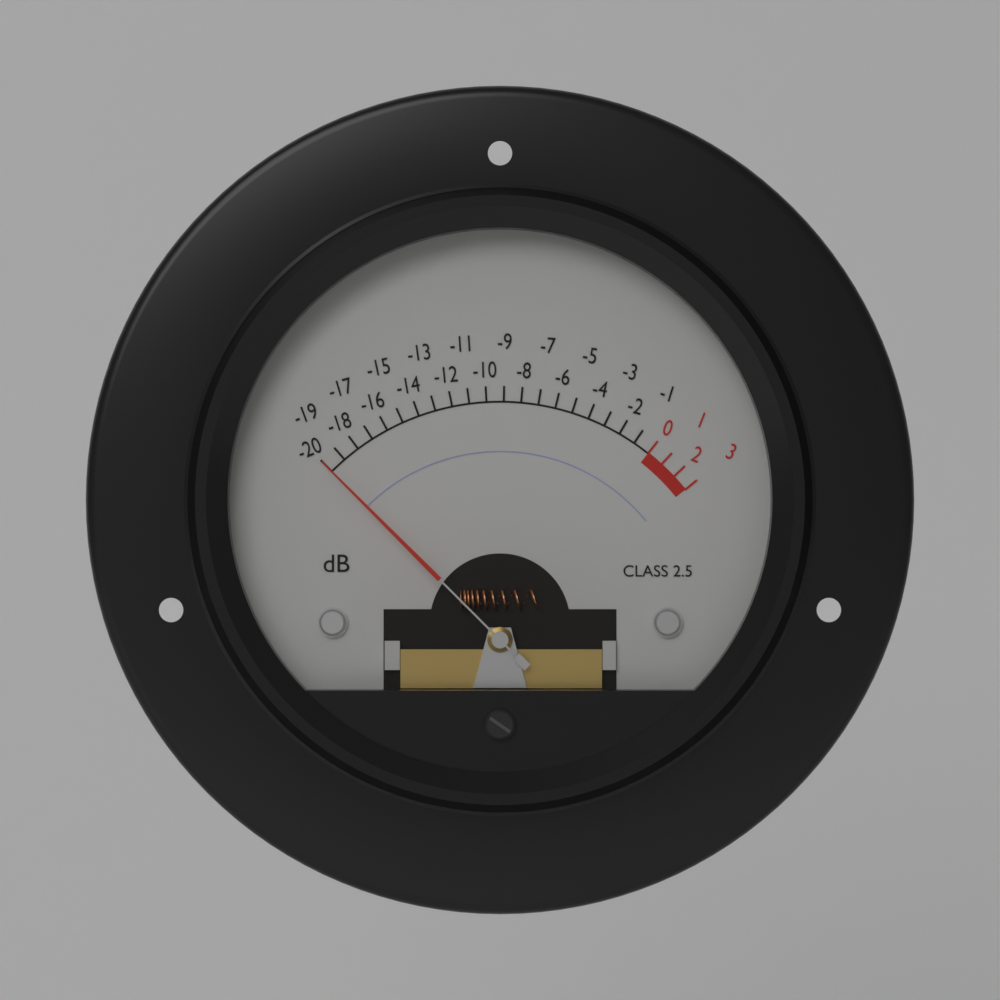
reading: -20 dB
